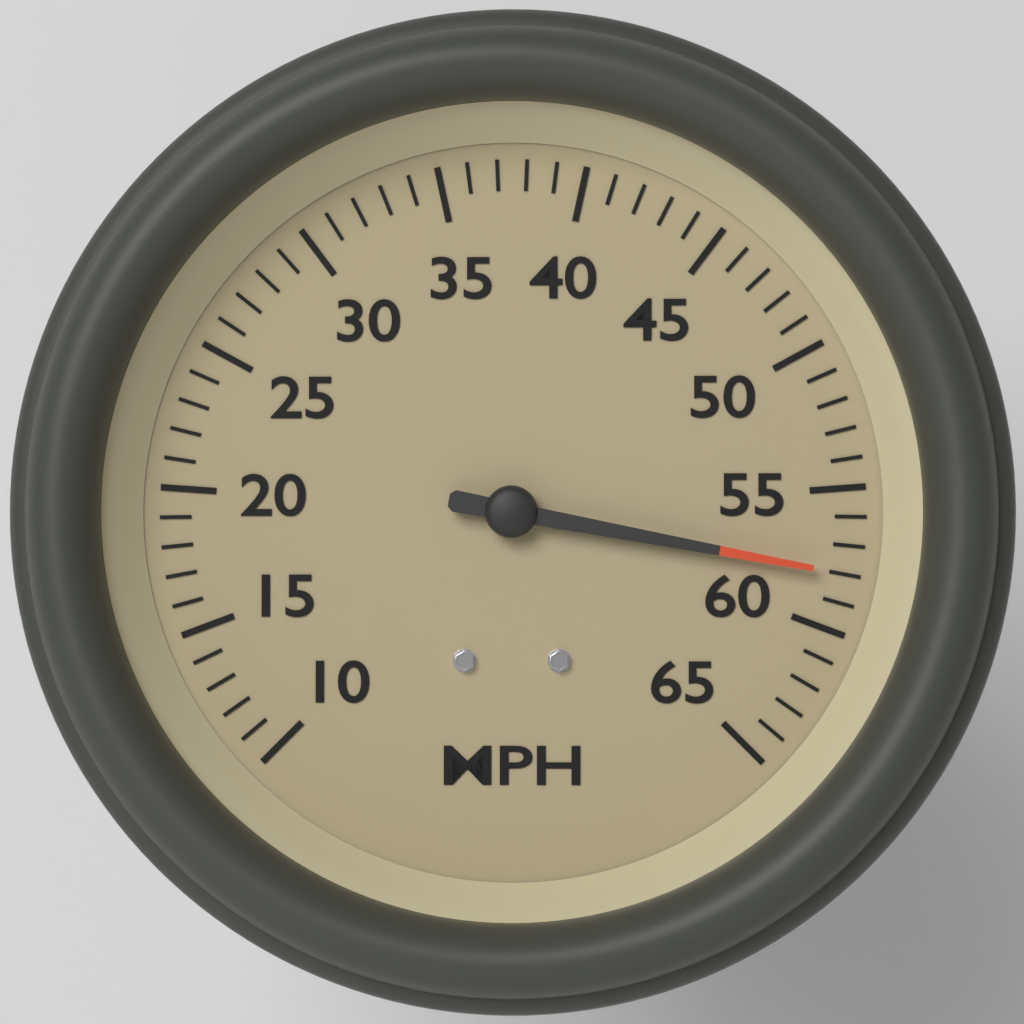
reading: 58 MPH
